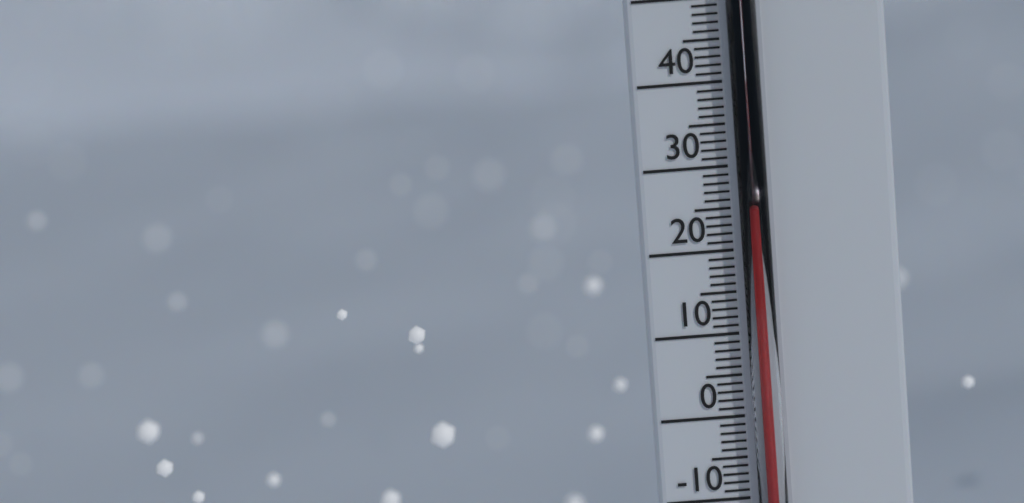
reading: 24 °C
